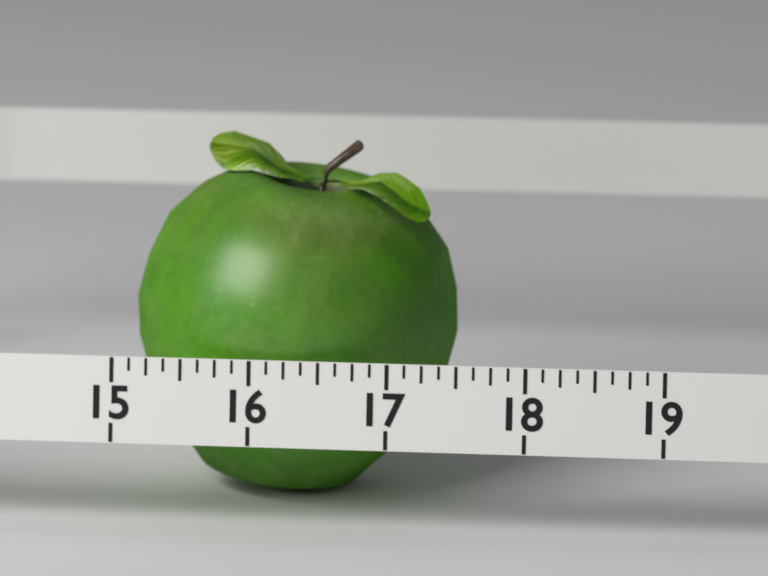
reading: 17.375 (no unit)
